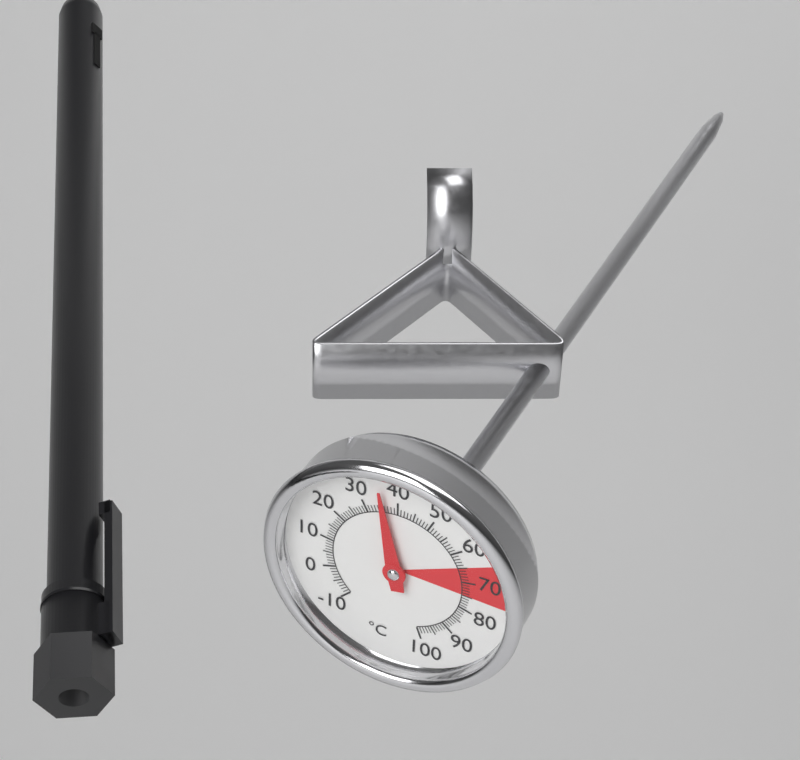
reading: 36 °C
